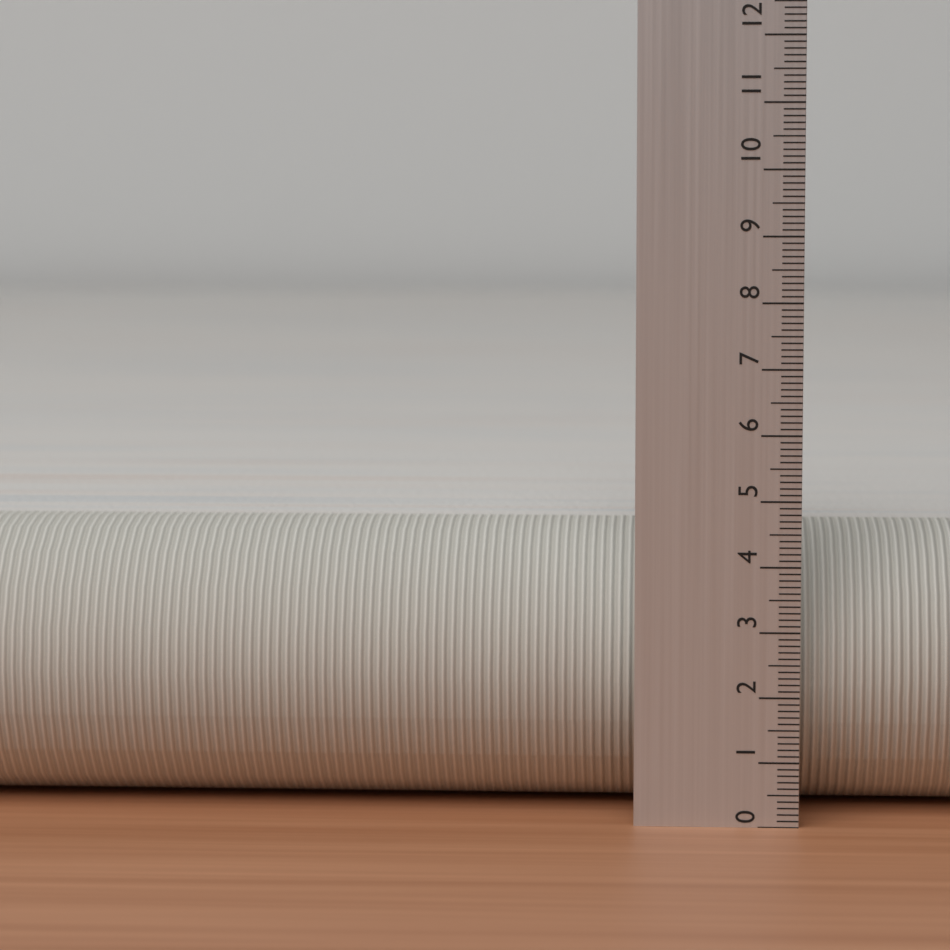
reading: 4.4 (no unit)
